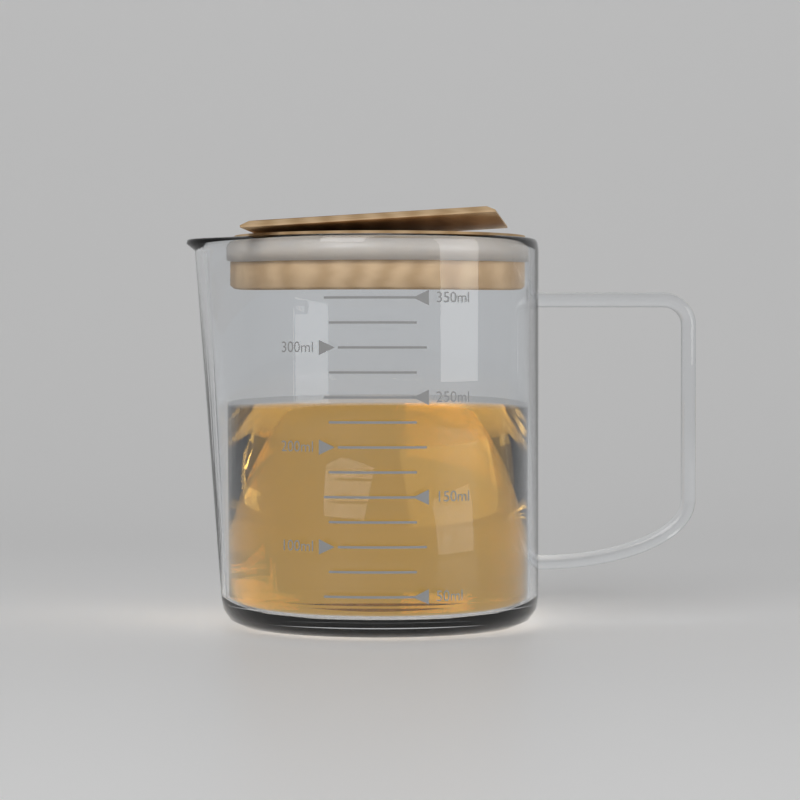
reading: 236 ml
